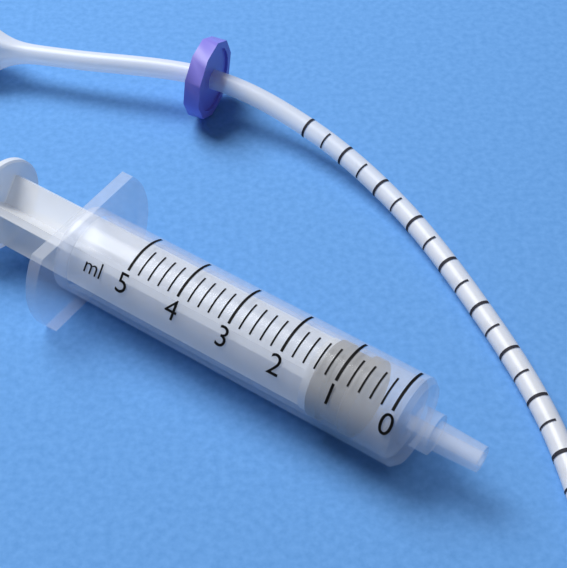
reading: 0.6 ml
